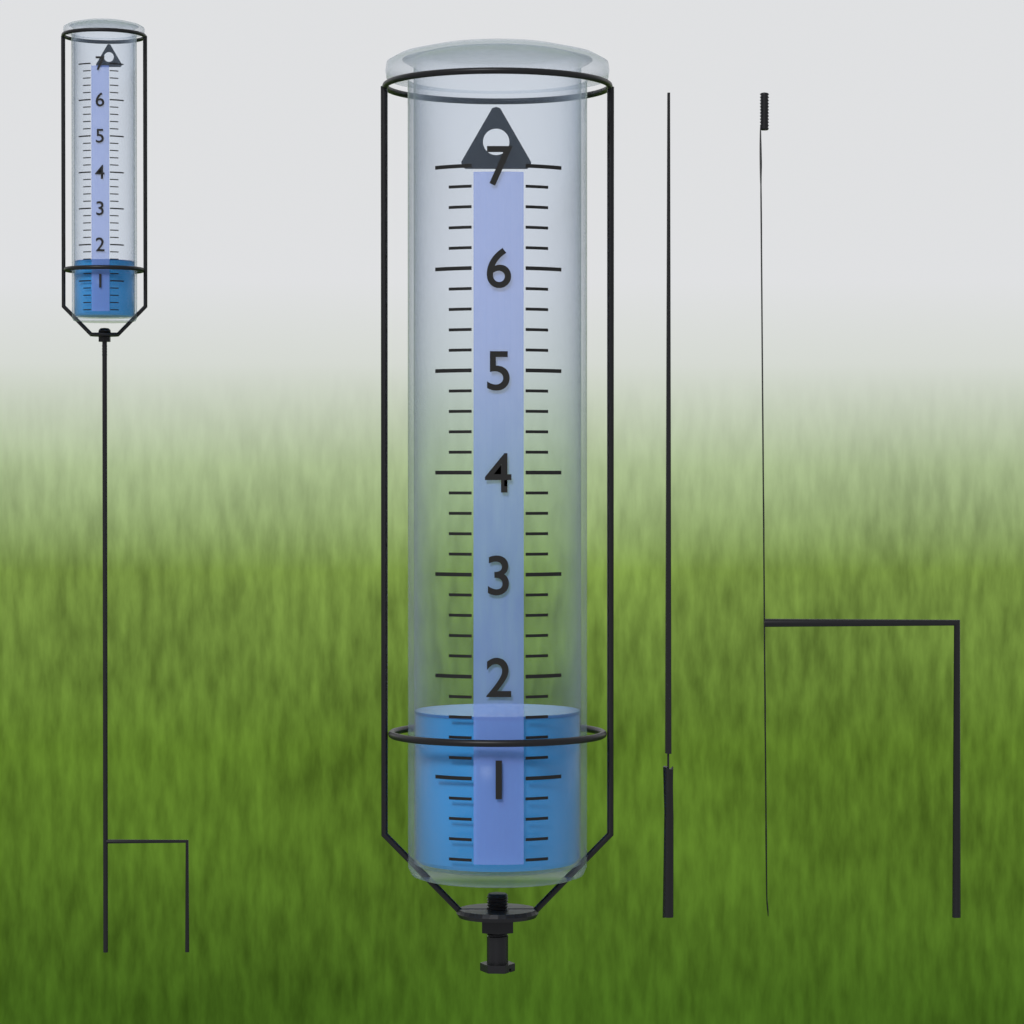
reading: 1.6 (no unit)
